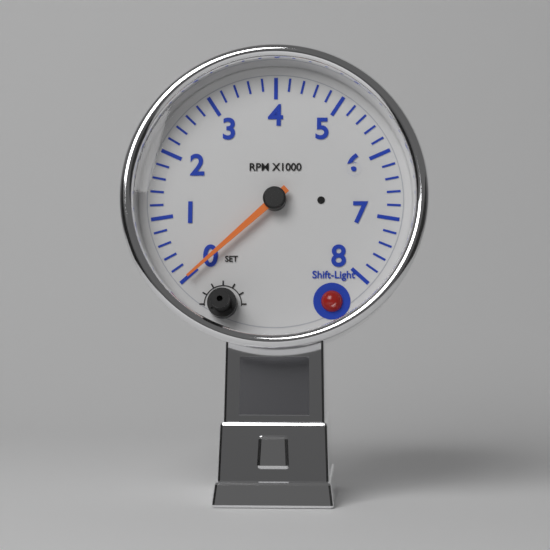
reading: 0 RPM
